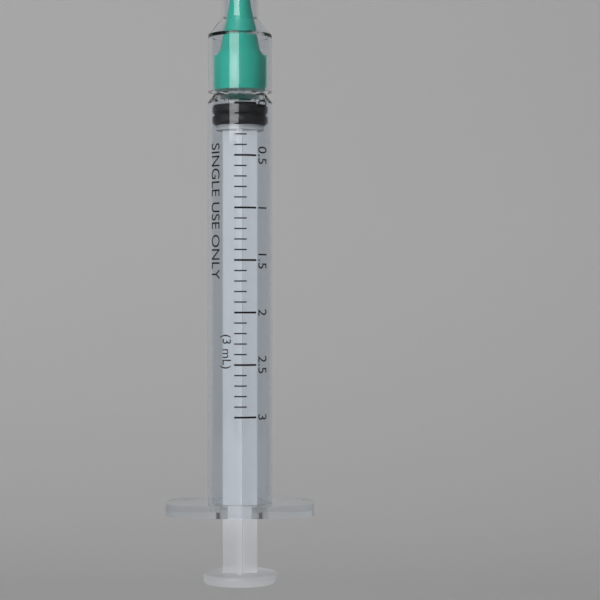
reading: 0.0 ml
